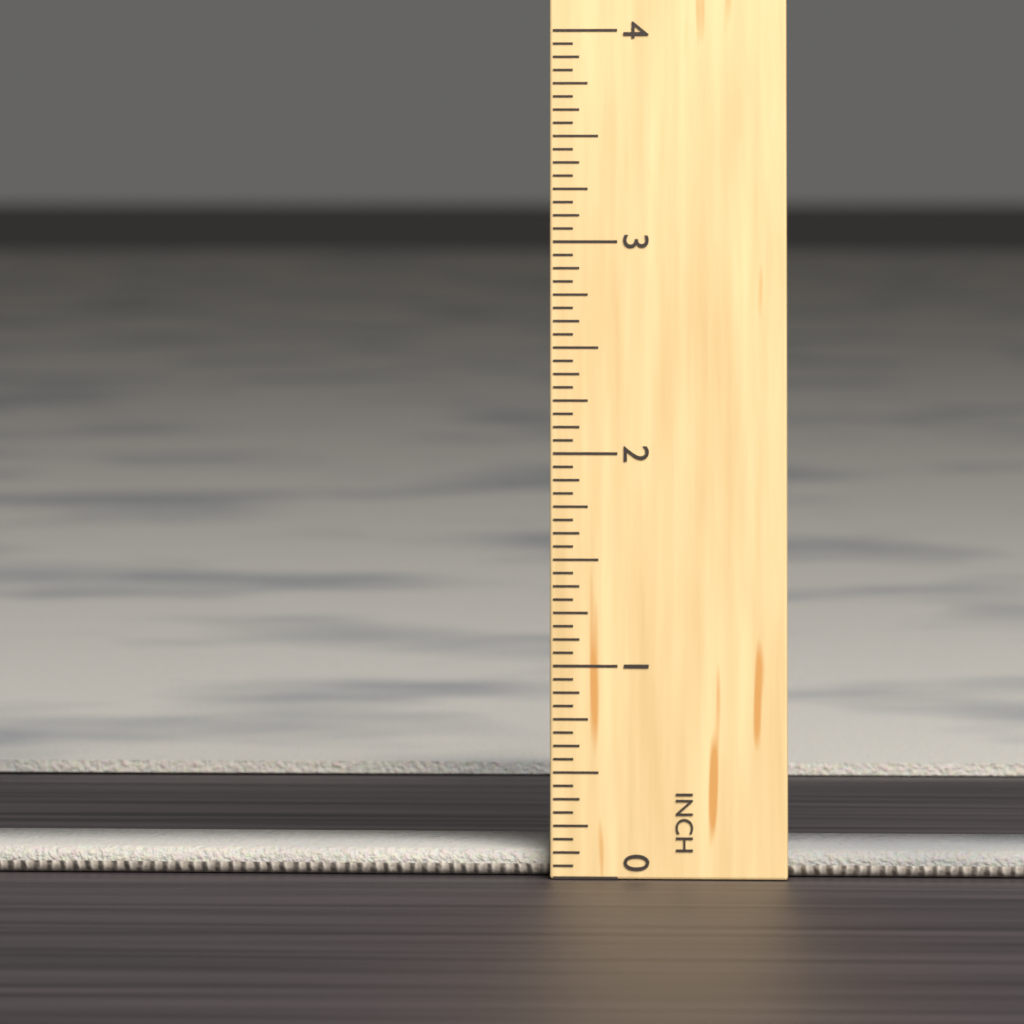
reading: 0.1250 in
